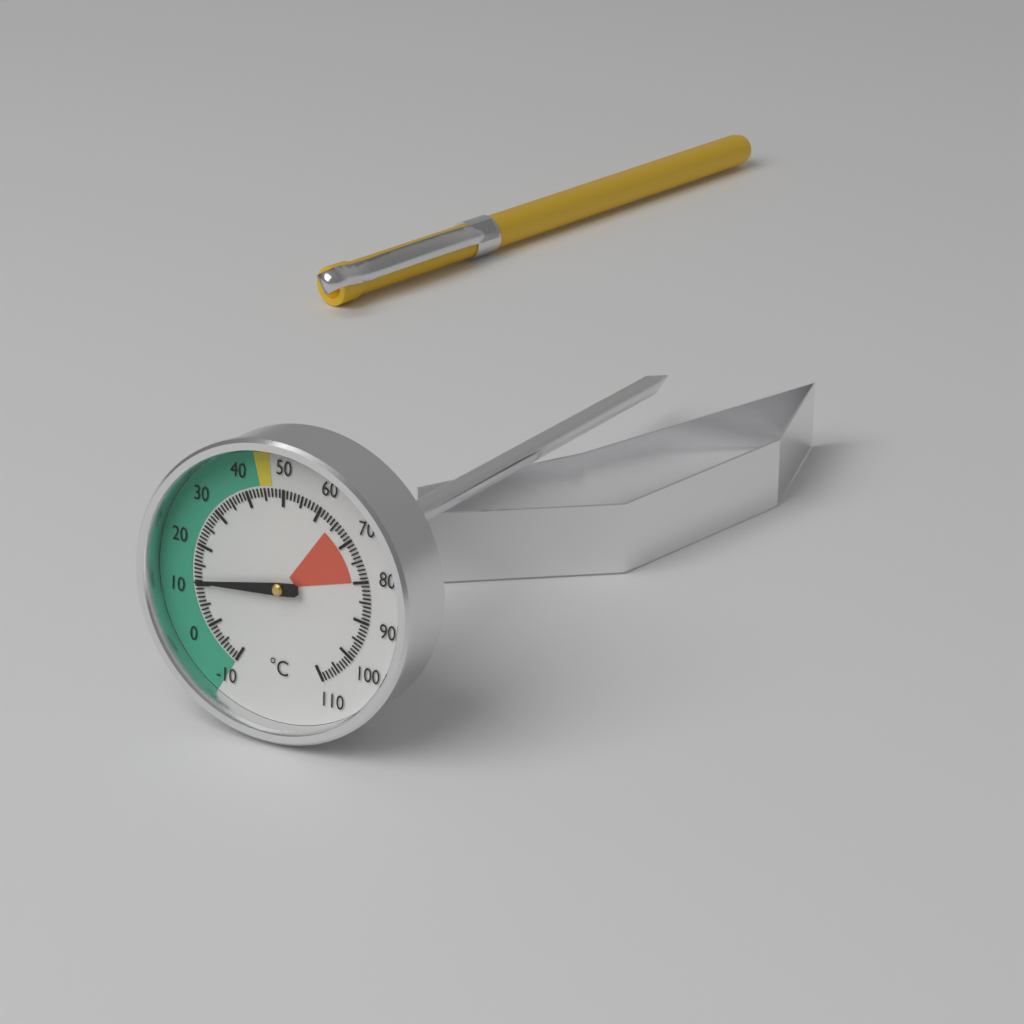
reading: 11 °C
